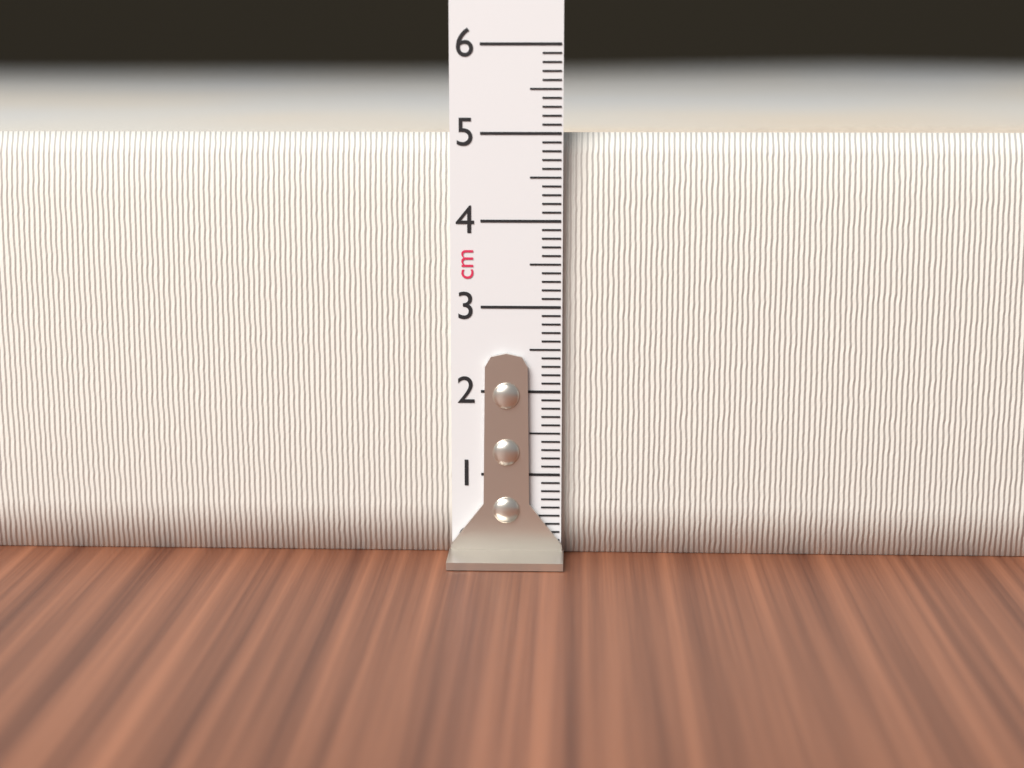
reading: 5.0 cm
